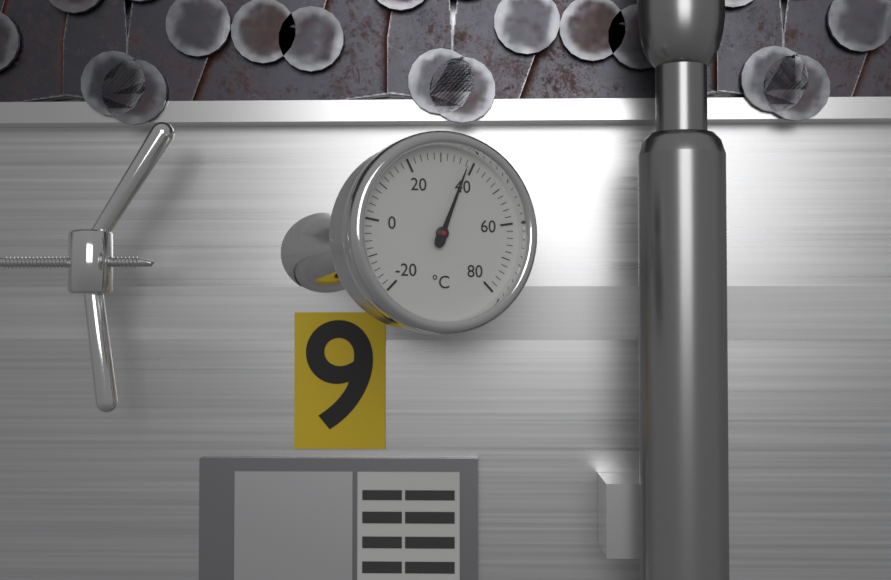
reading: 38 °C
